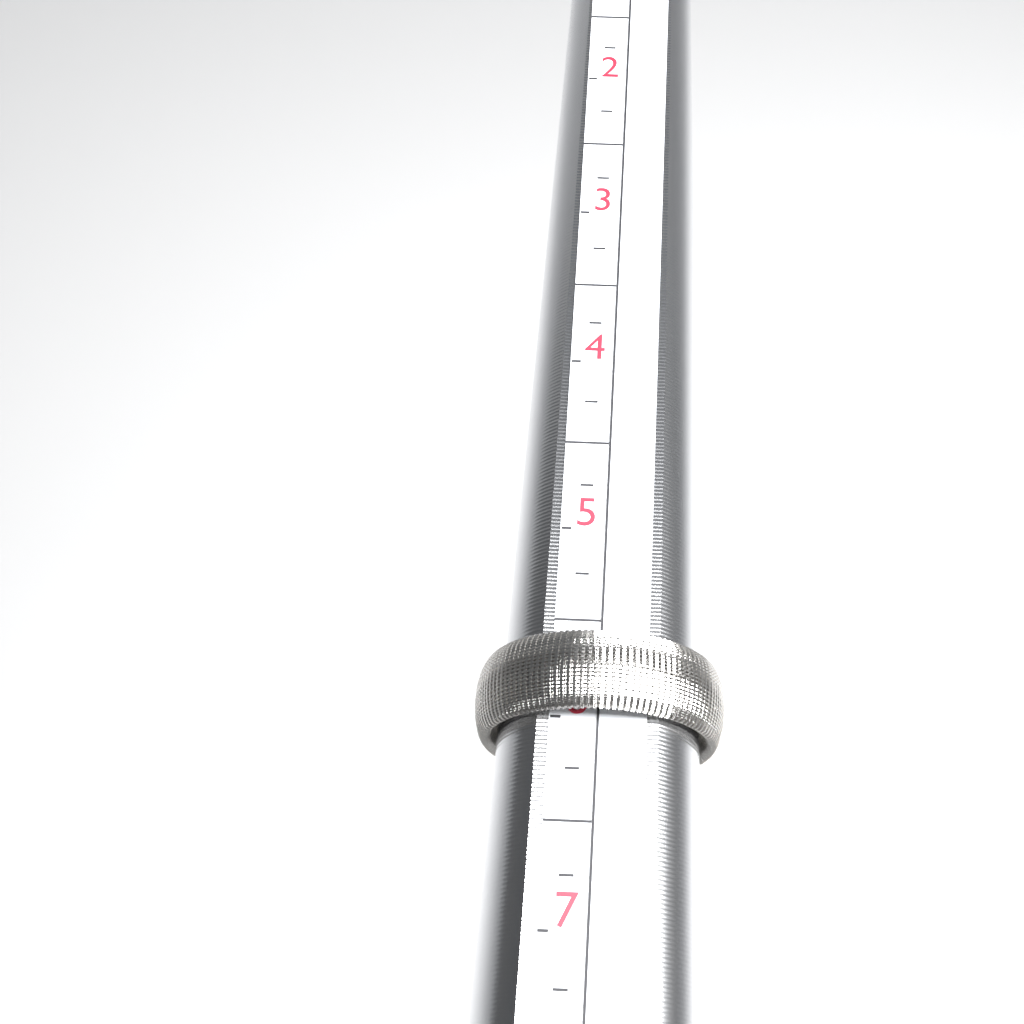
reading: 6.00 (no unit)
